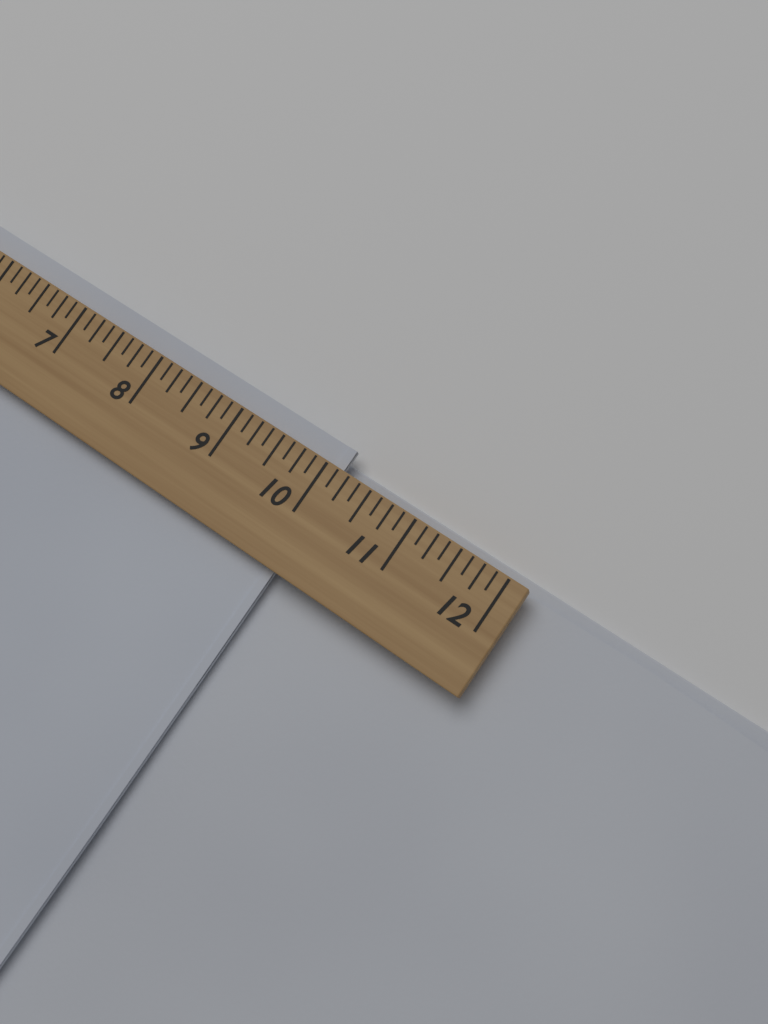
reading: 10.125 (no unit)
